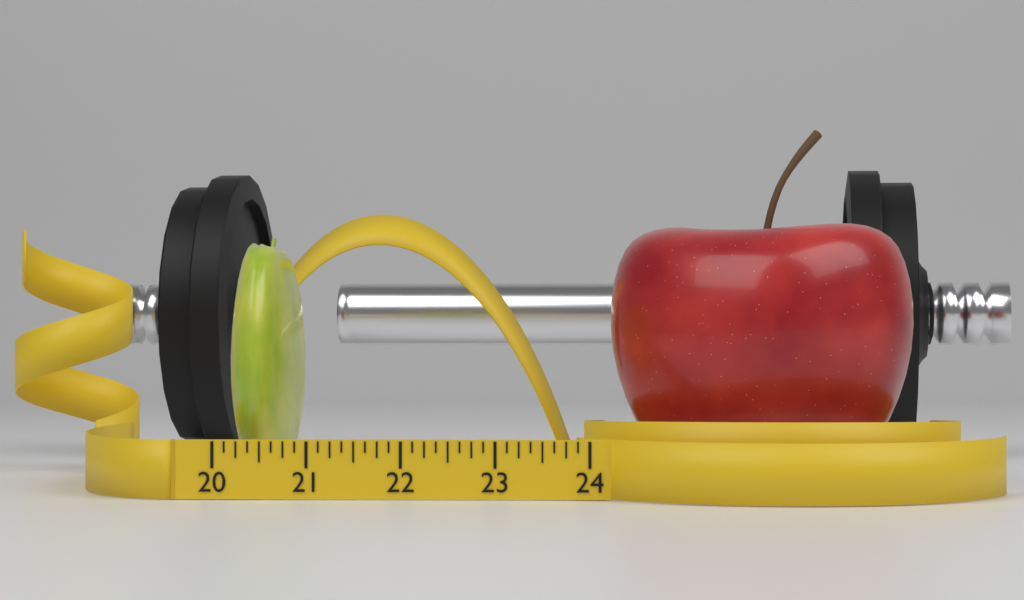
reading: 20.750 (no unit)
